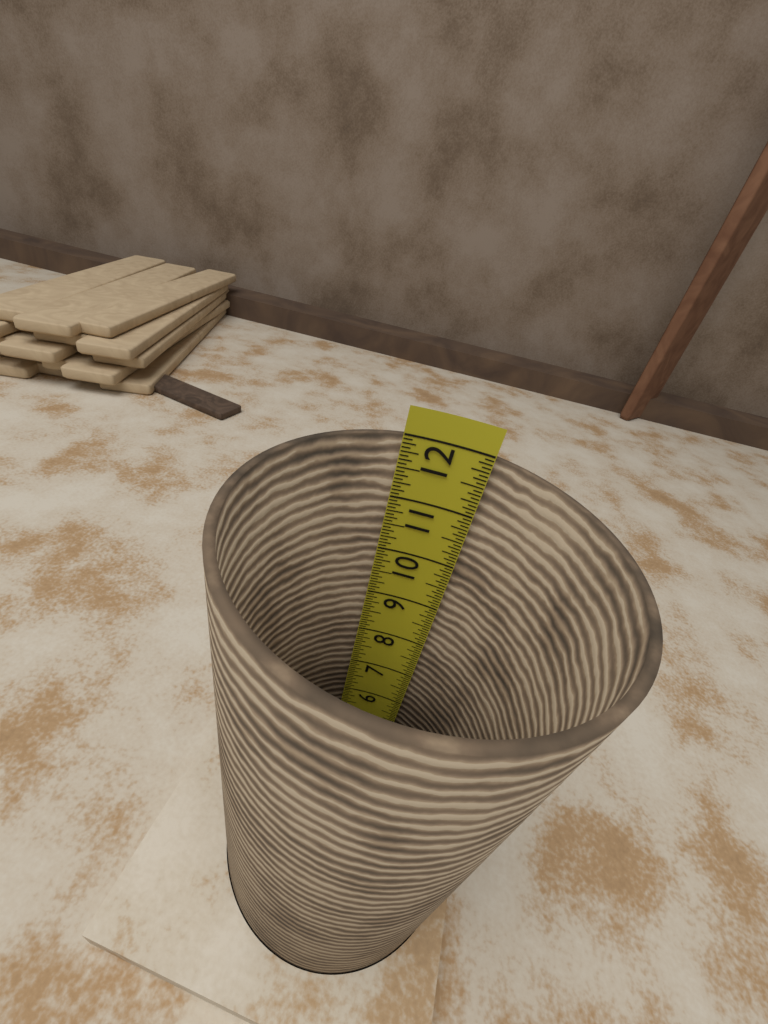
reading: 11.9375 in
